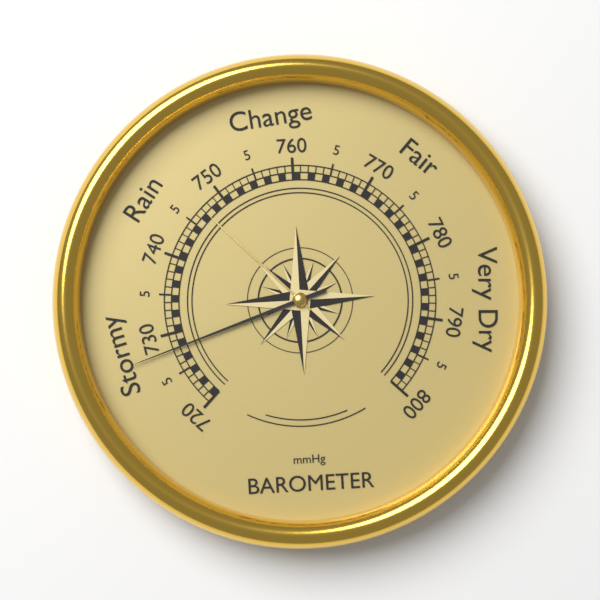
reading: 728 mmHg
